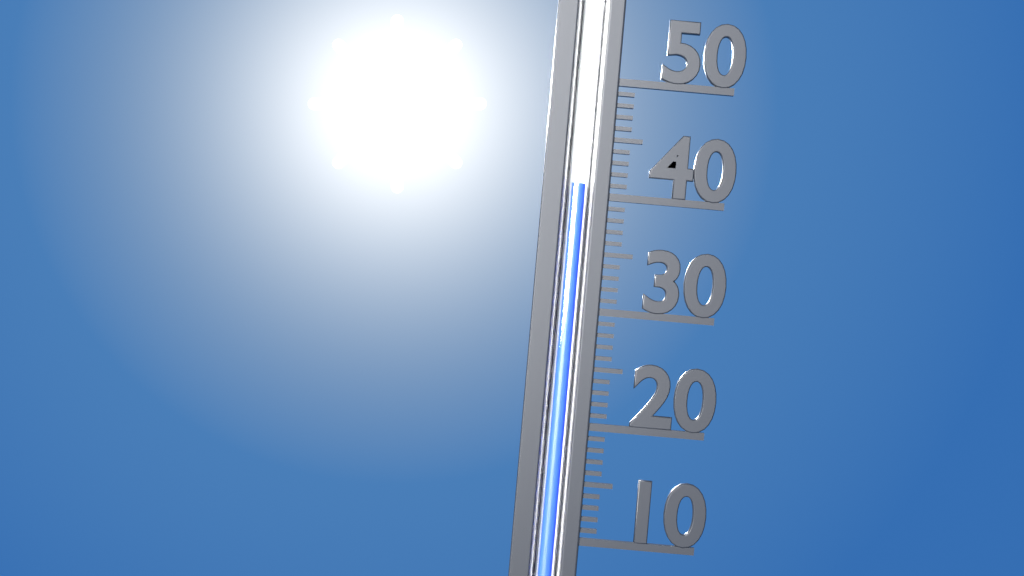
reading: 41 (no unit)
